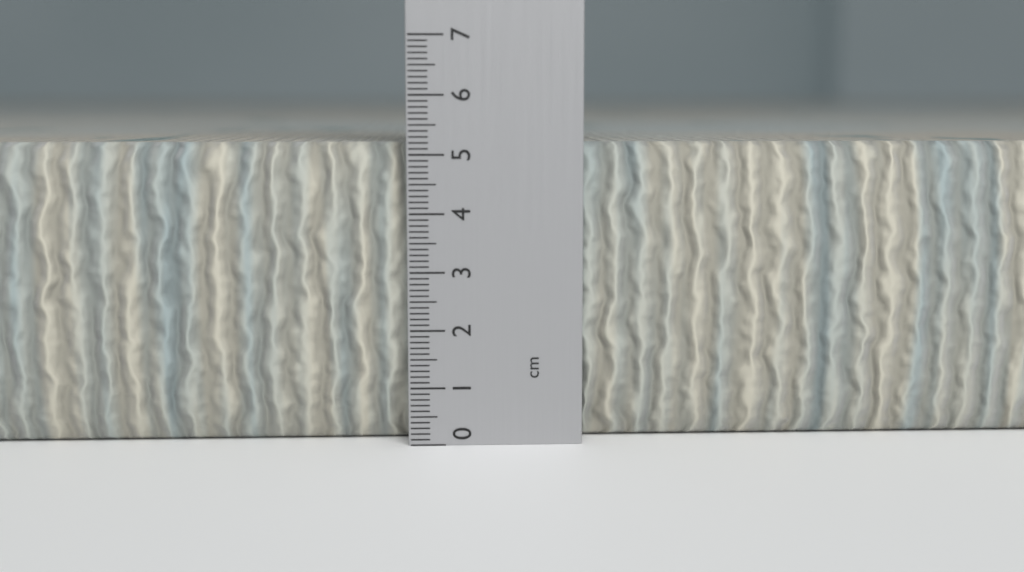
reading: 5.2 cm
